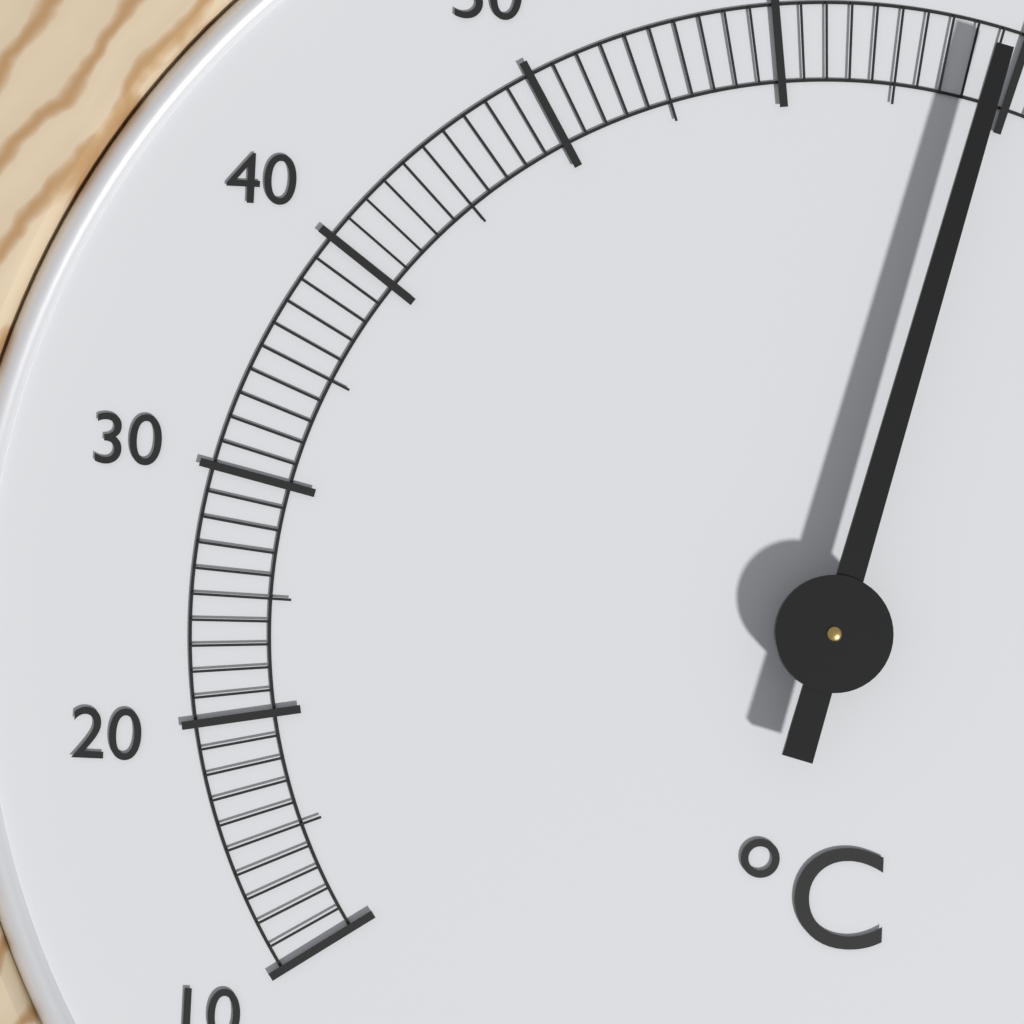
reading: 69 °C
